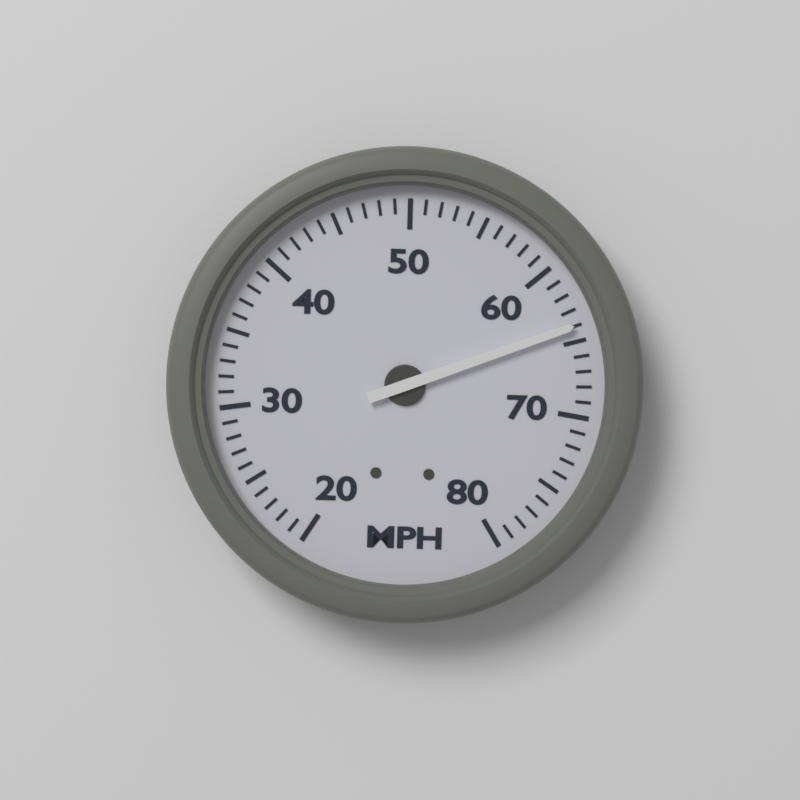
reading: 64 MPH
